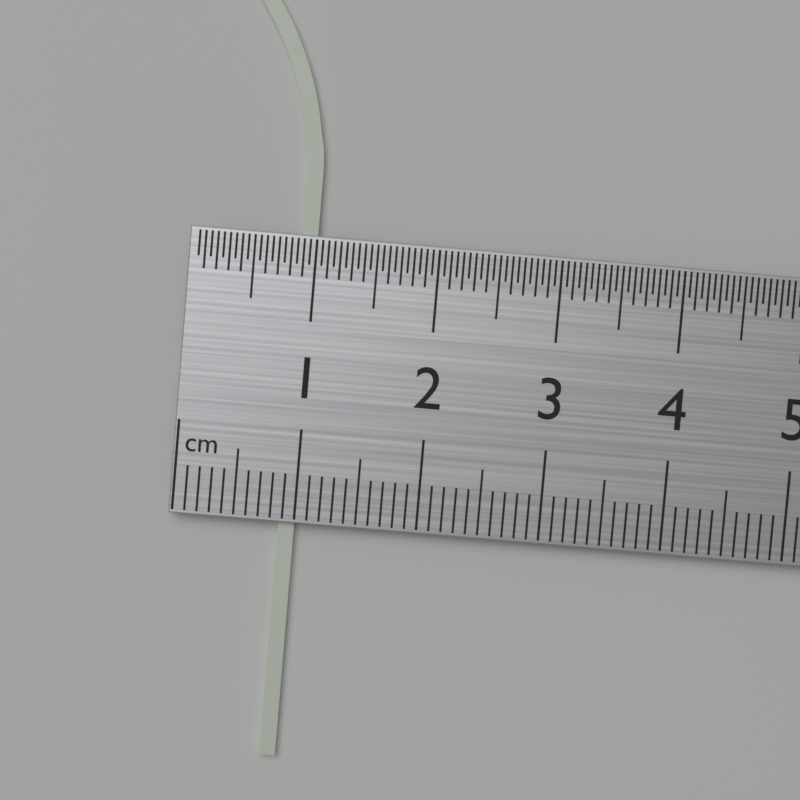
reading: 1.0 cm
